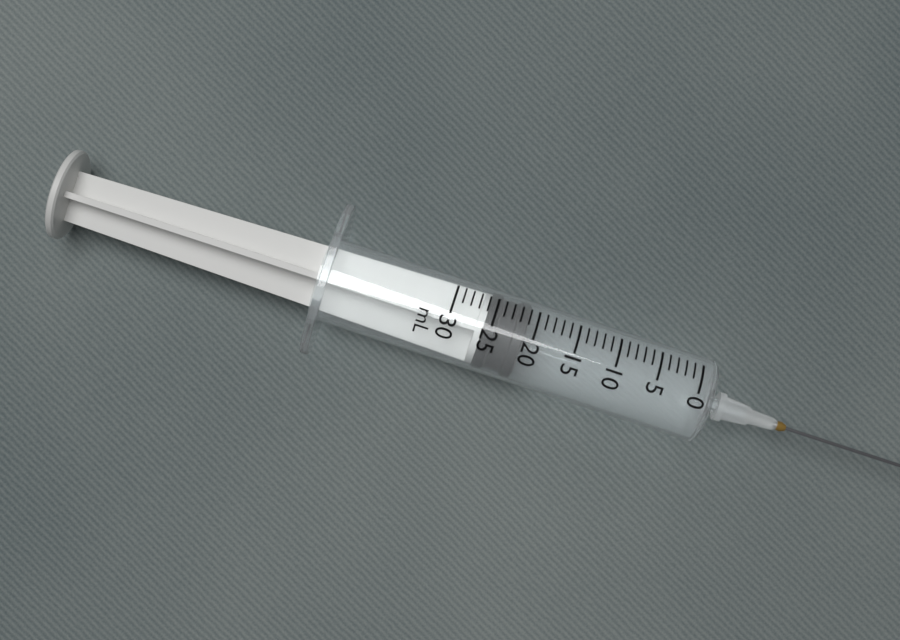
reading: 21 mL
